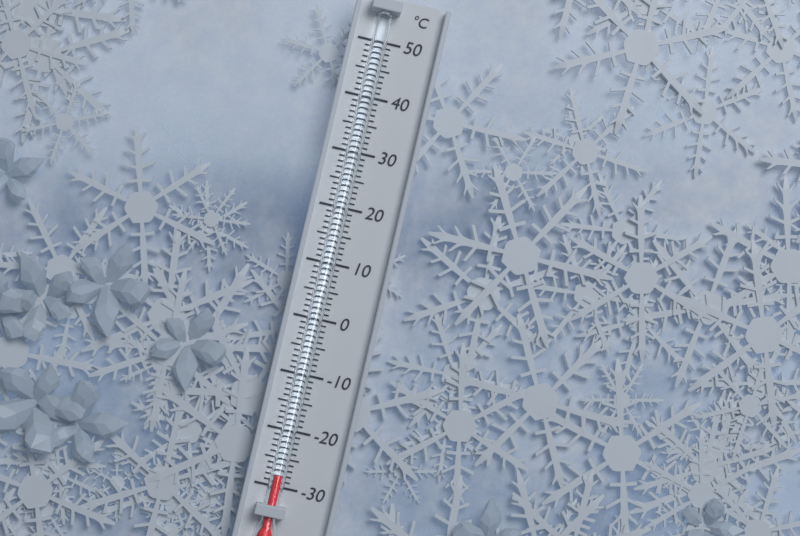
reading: -28 °C
